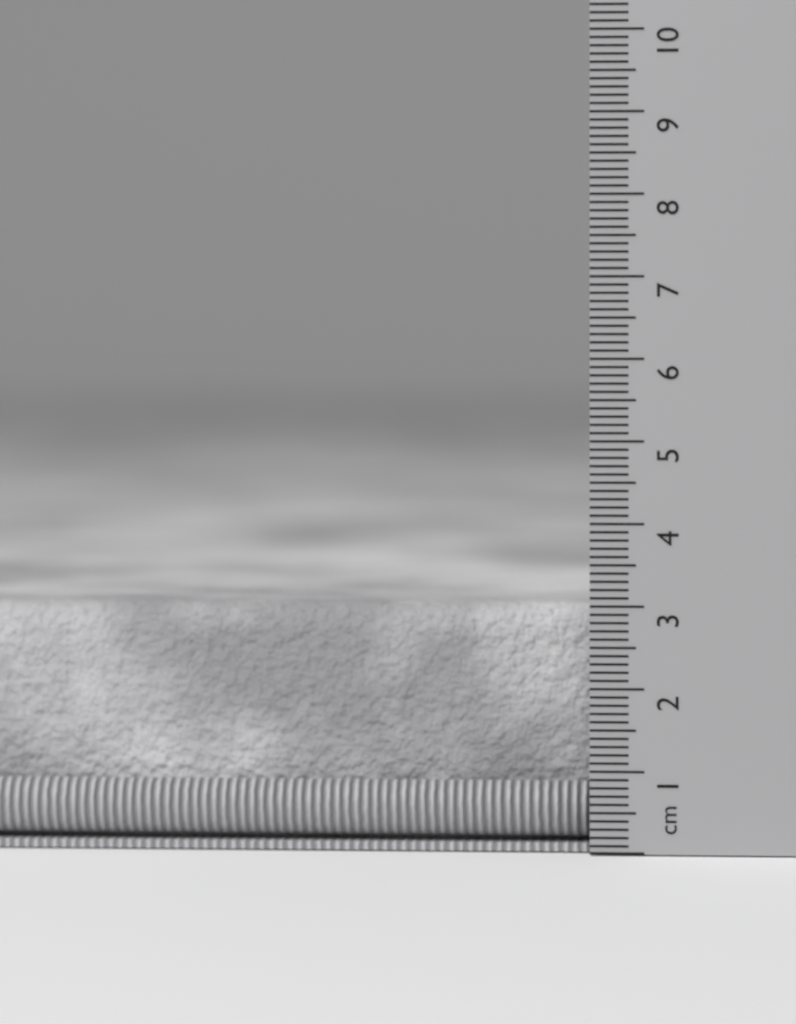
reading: 3.0 cm
